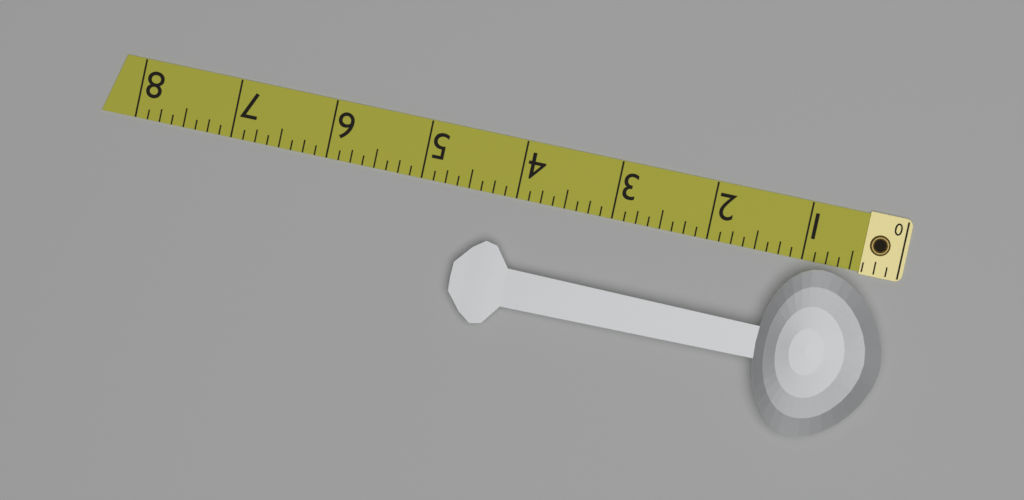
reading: 4.500 (no unit)
